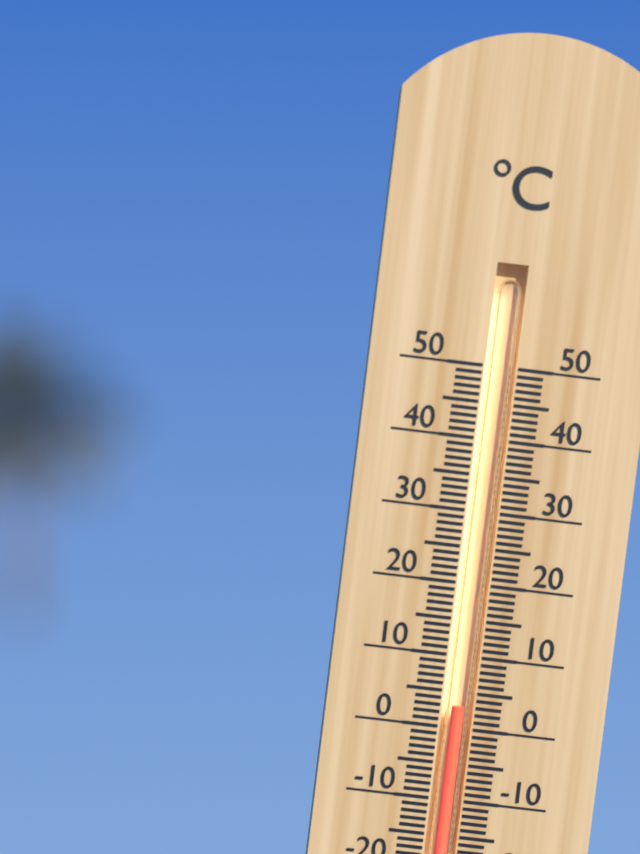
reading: 3 °C
